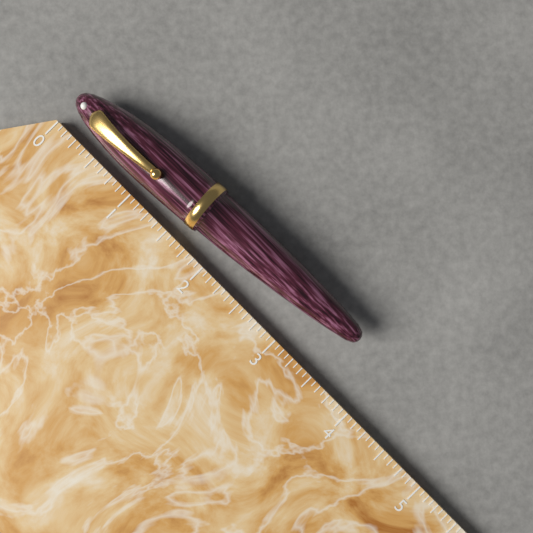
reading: 3.5625 (no unit)
